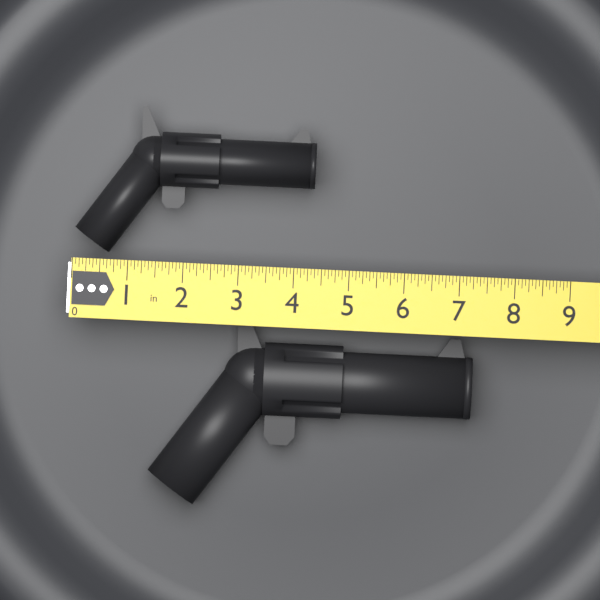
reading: 4.3125 in
